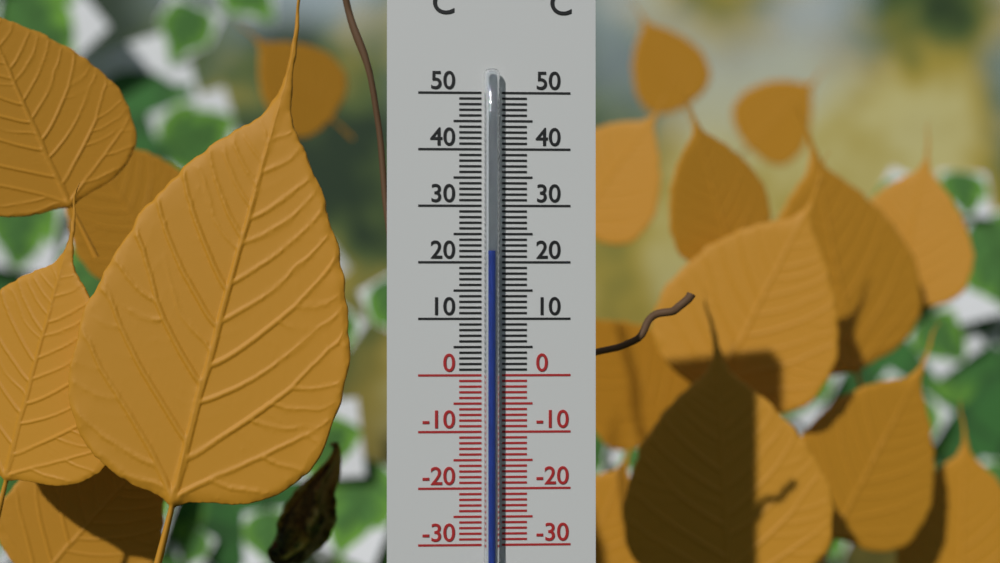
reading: 22 °C
